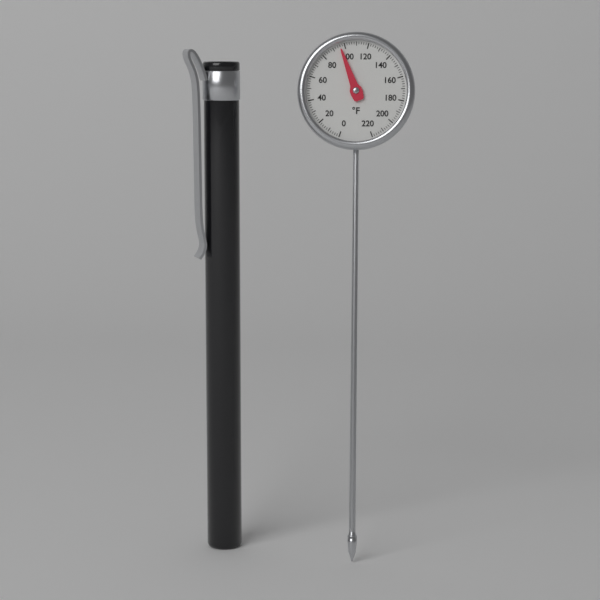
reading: 96 °F
